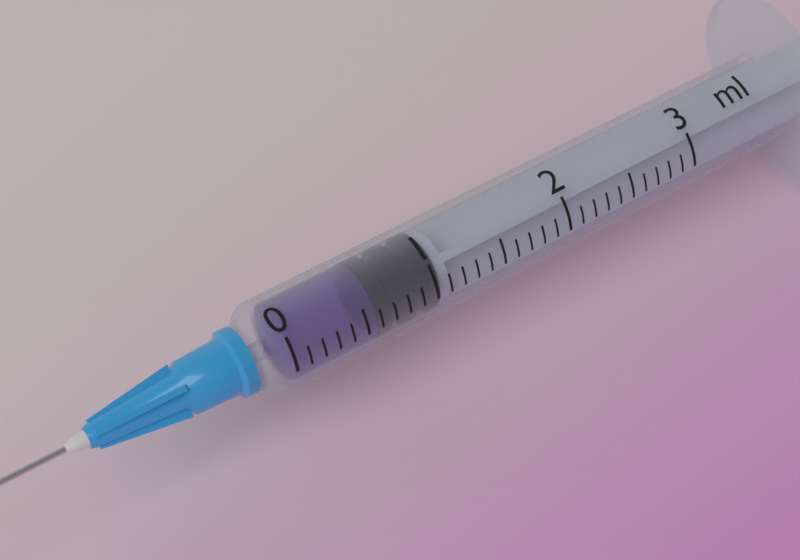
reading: 0.6 ml
